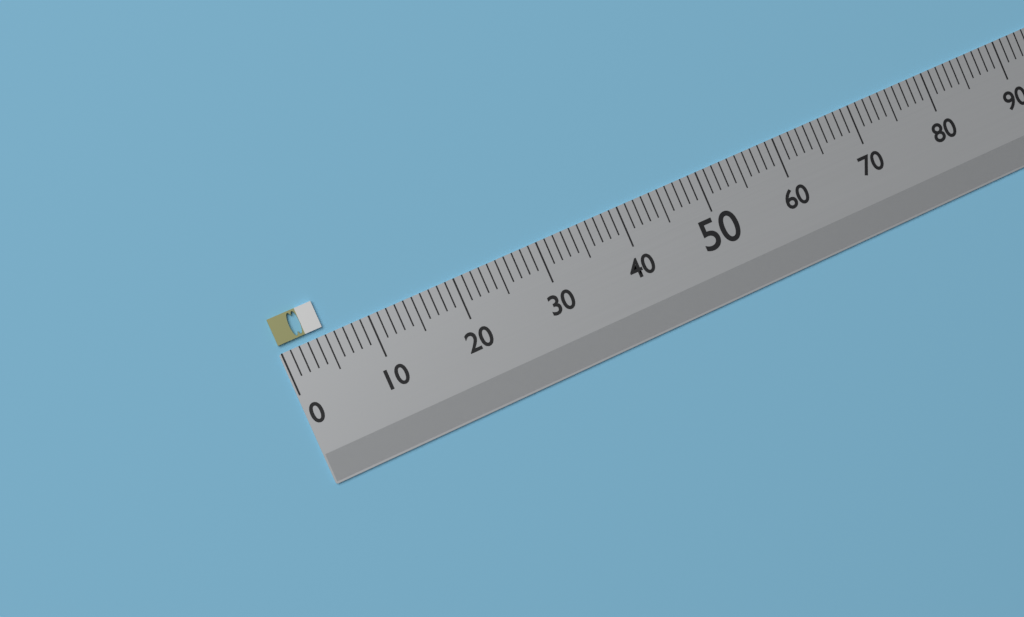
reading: 5 (no unit)
